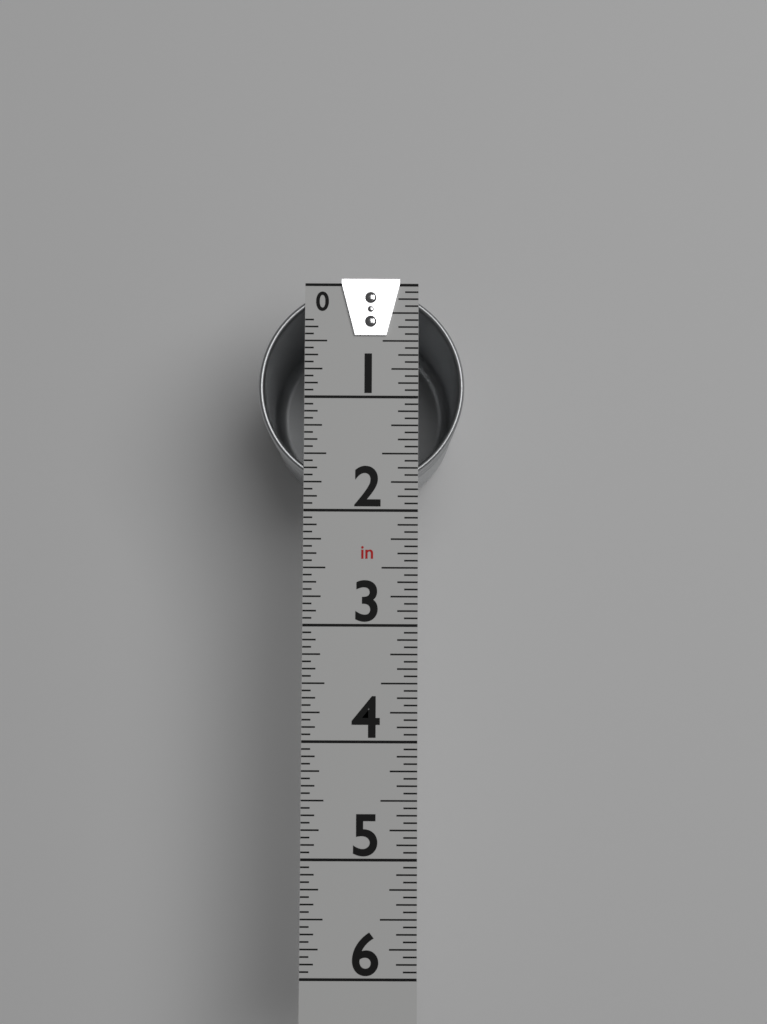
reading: 1.8125 in
